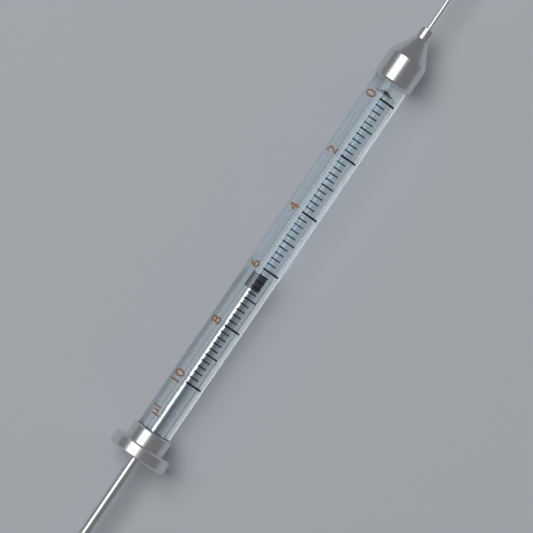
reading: 6.2 µl
